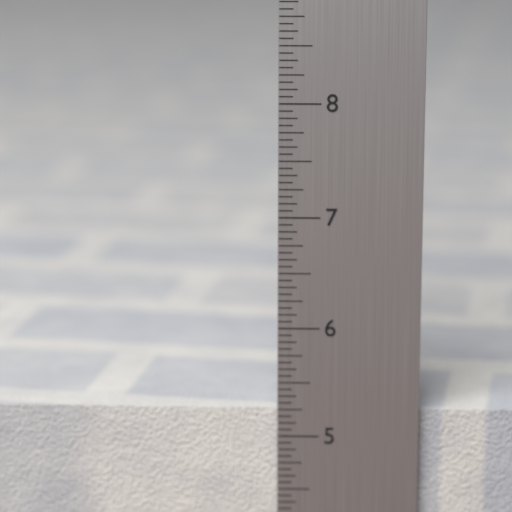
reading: 5.2500 in
